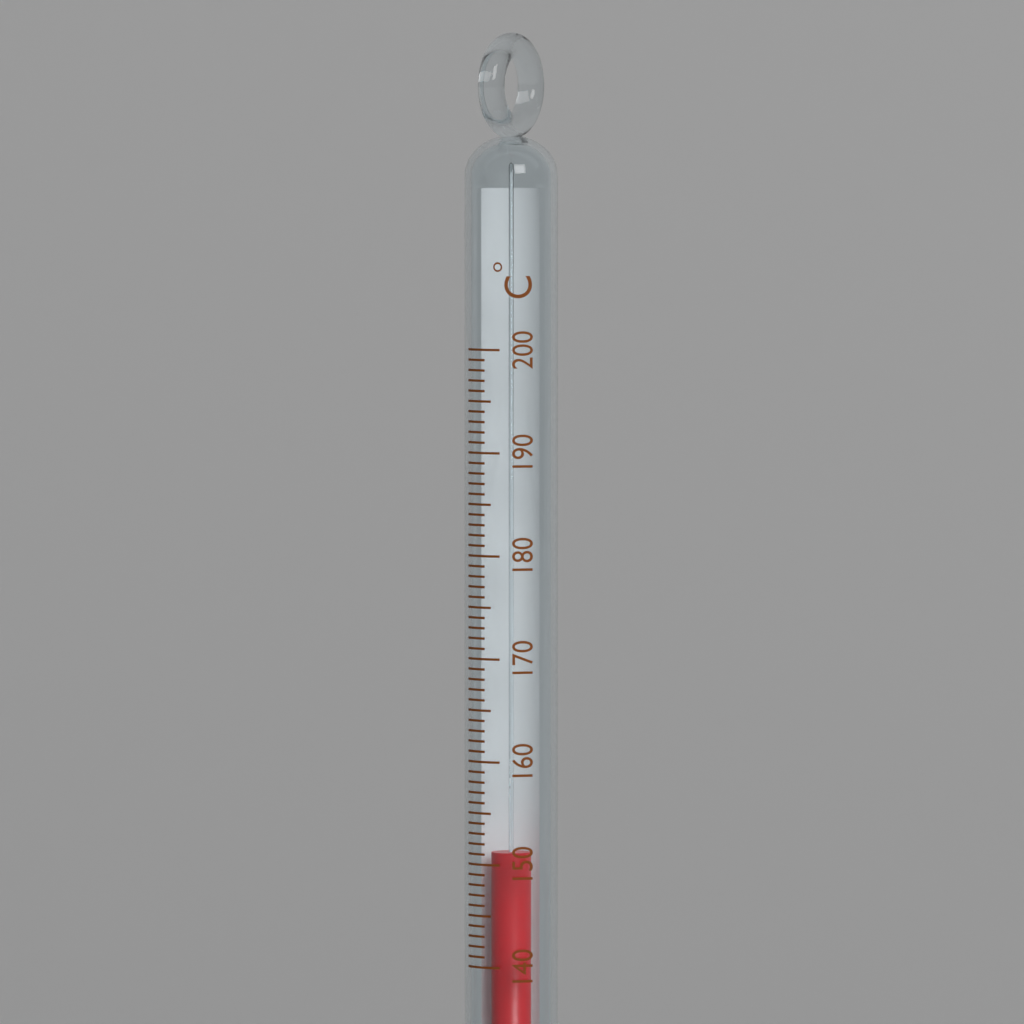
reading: 151 °C
